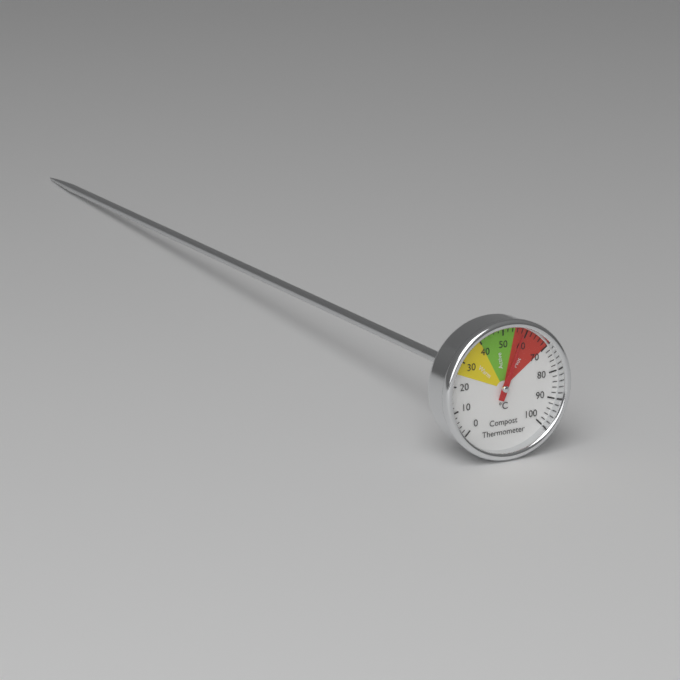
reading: 58 °C
